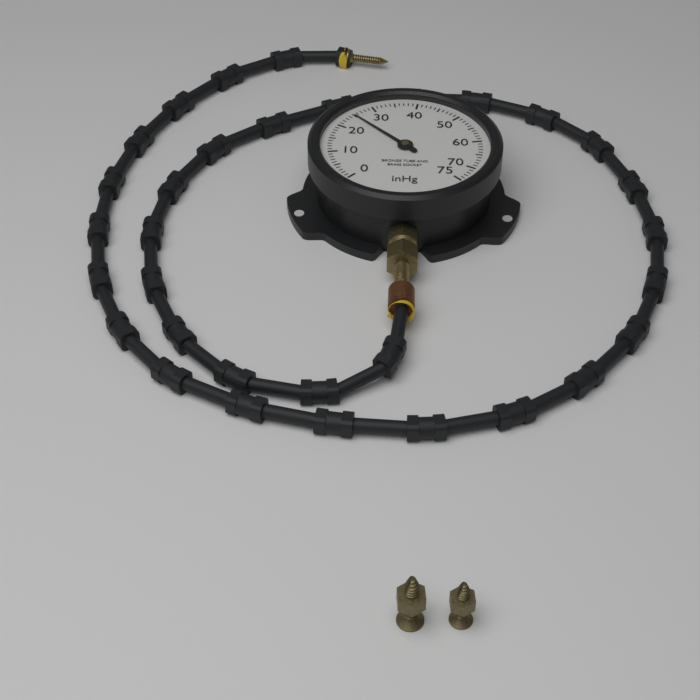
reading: 25 inHg
